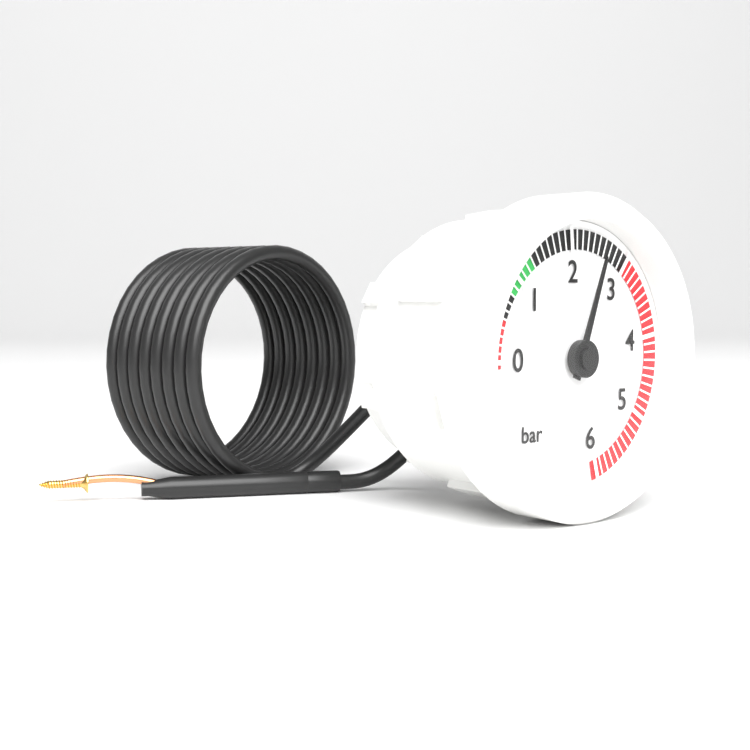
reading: 2.6 bar
